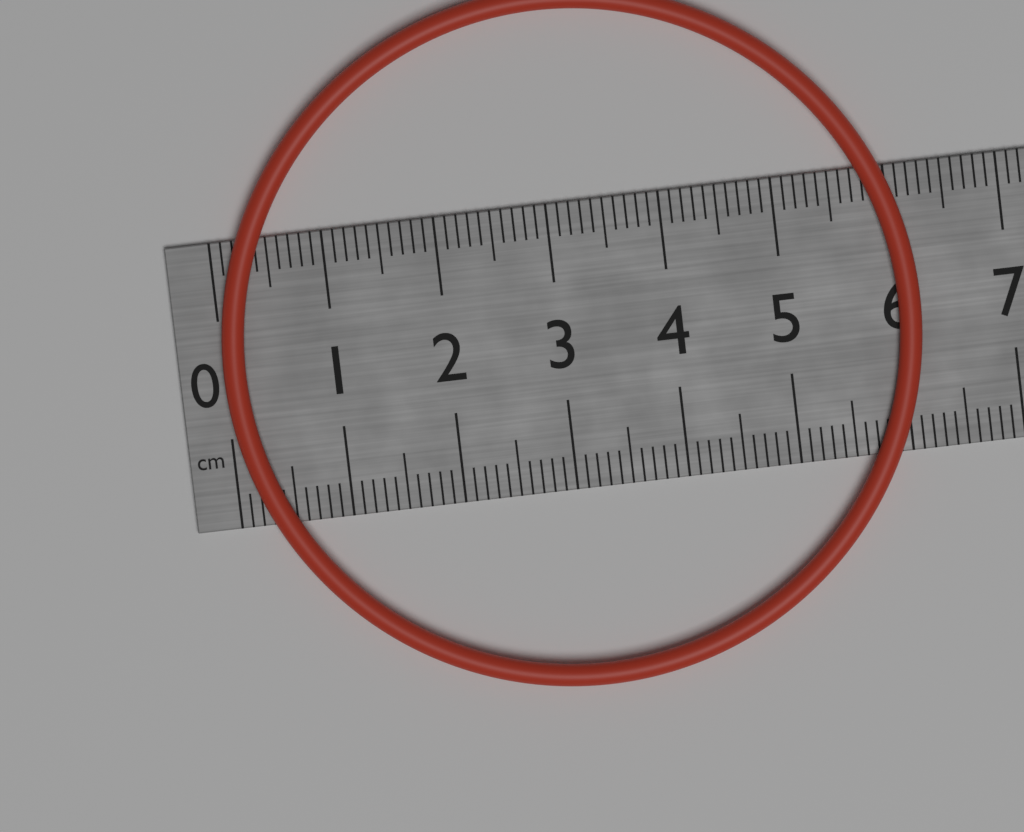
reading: 6.2 cm
